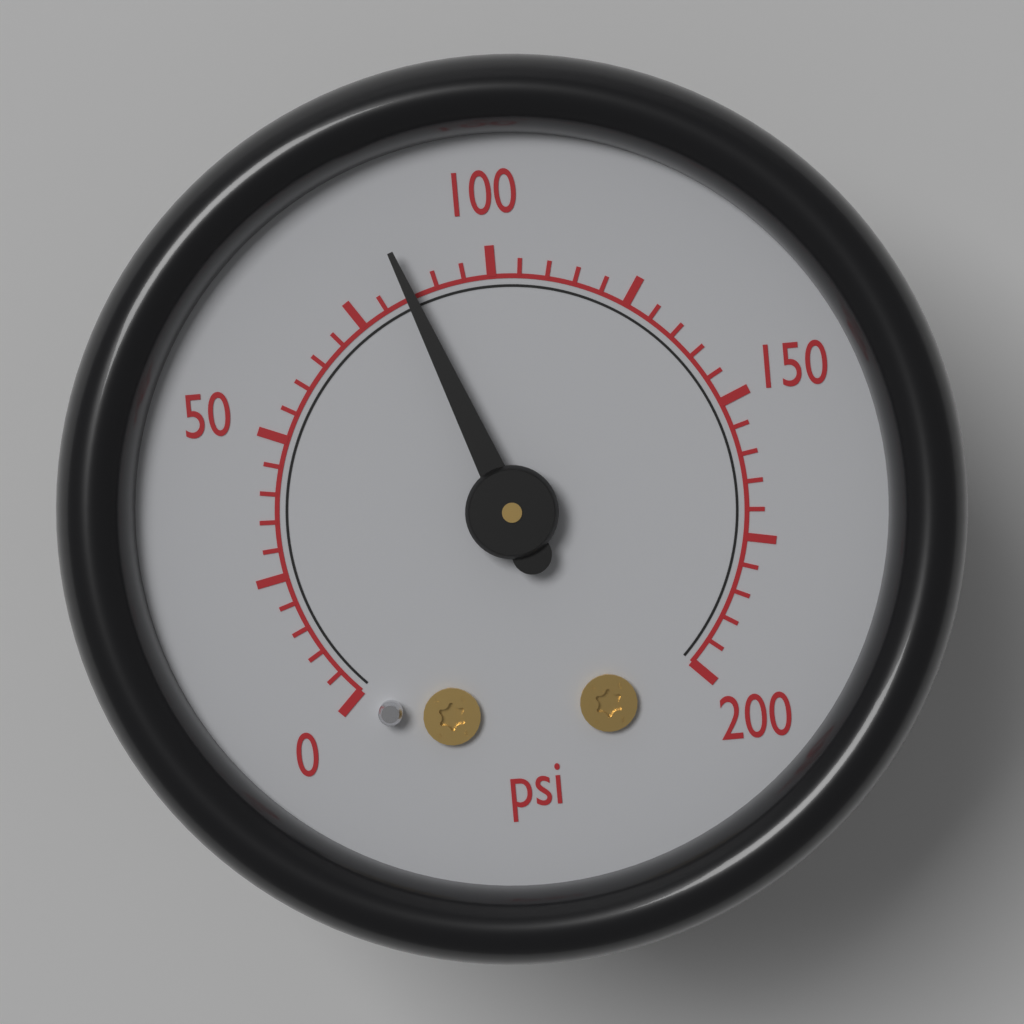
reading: 85 psi
